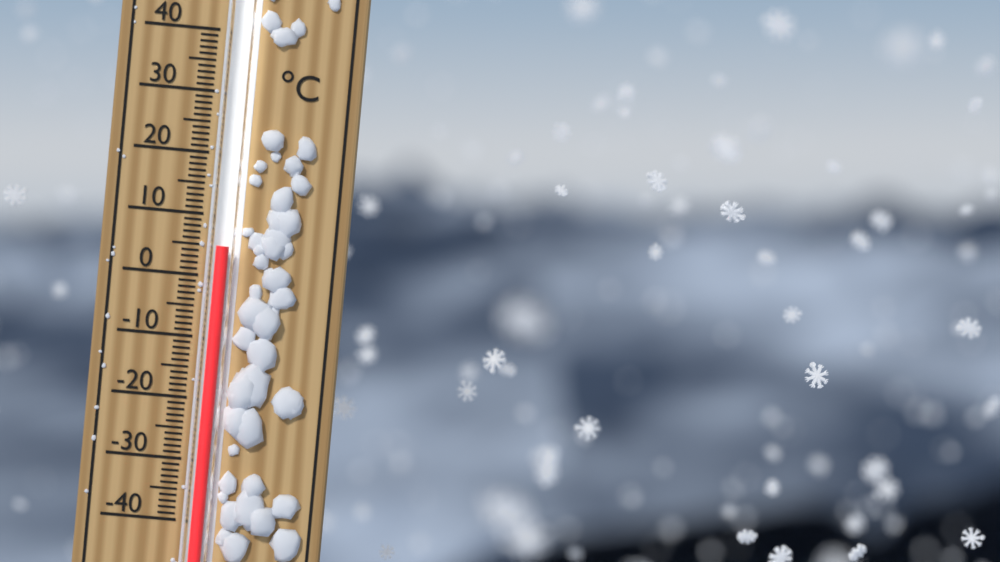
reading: 5 °C
